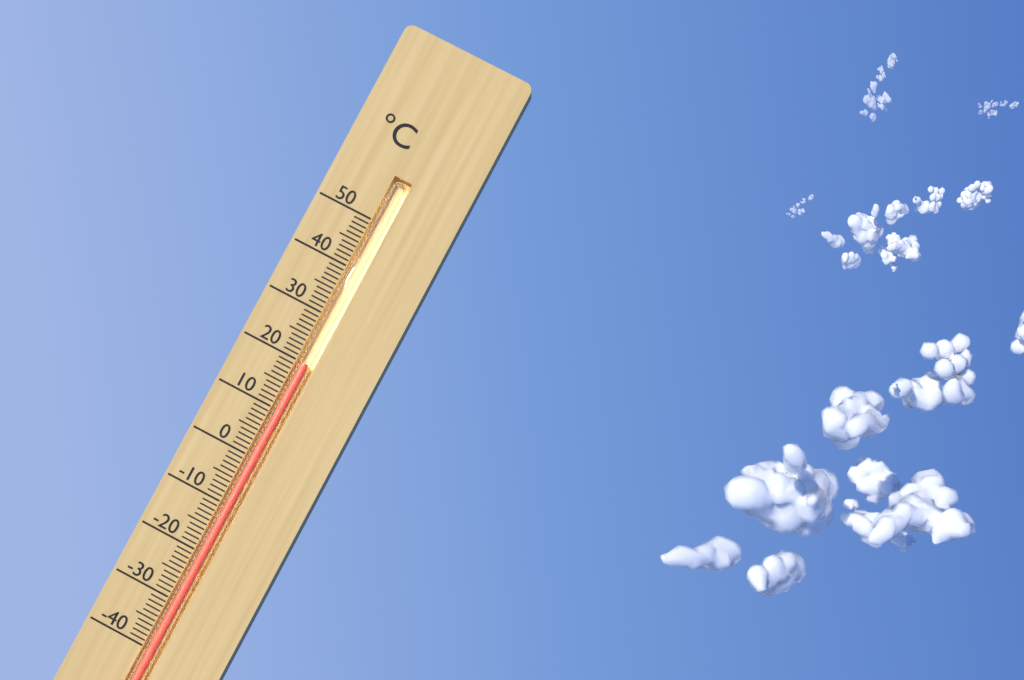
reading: 20 °C
